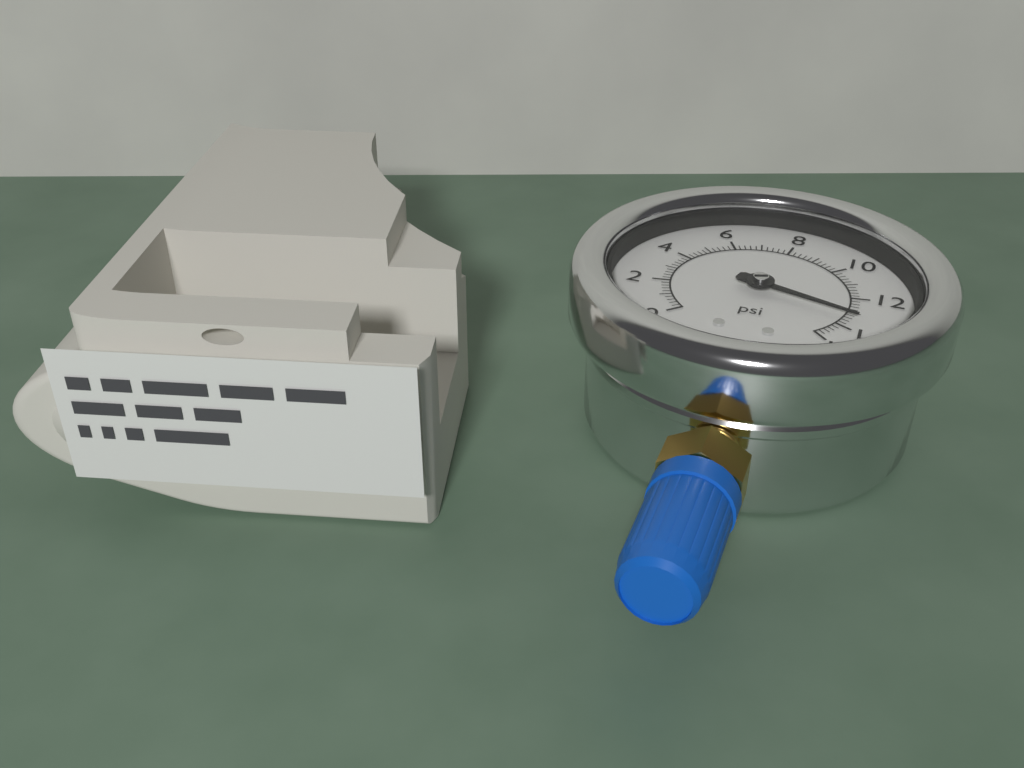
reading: 13.4 psi
